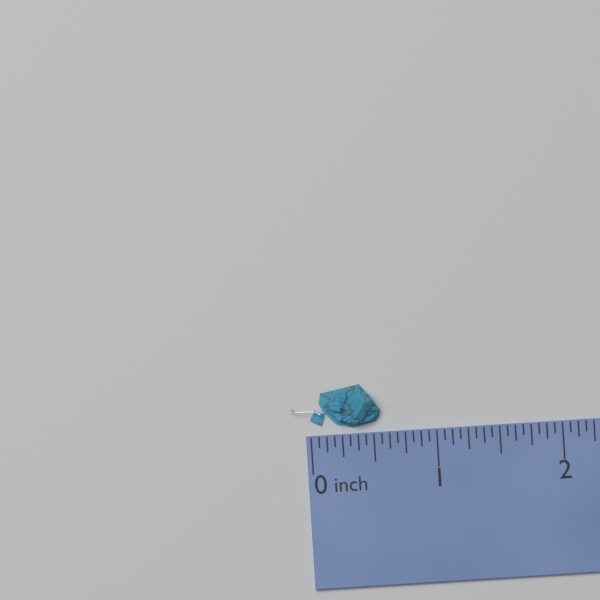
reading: 0.5625 inch
